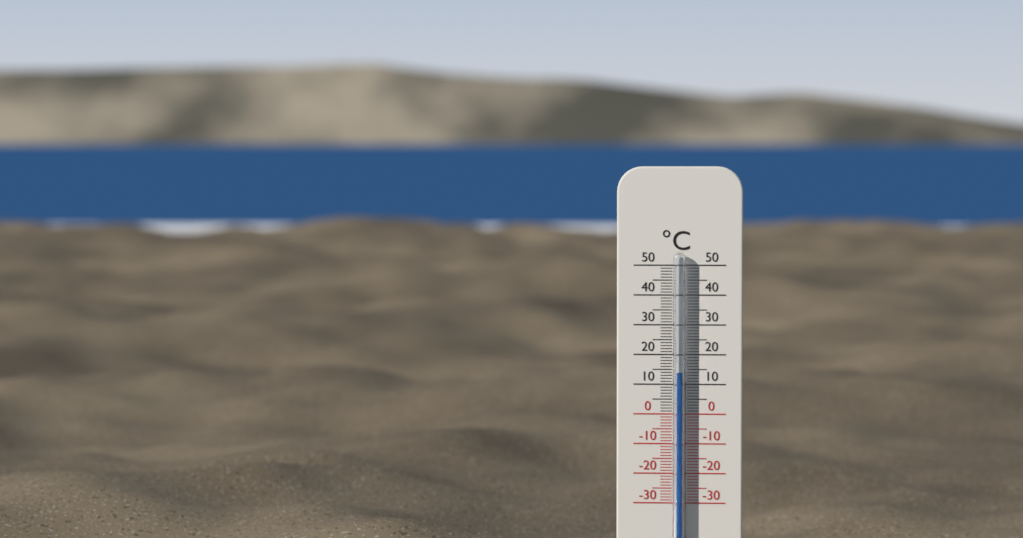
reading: 14 °C
